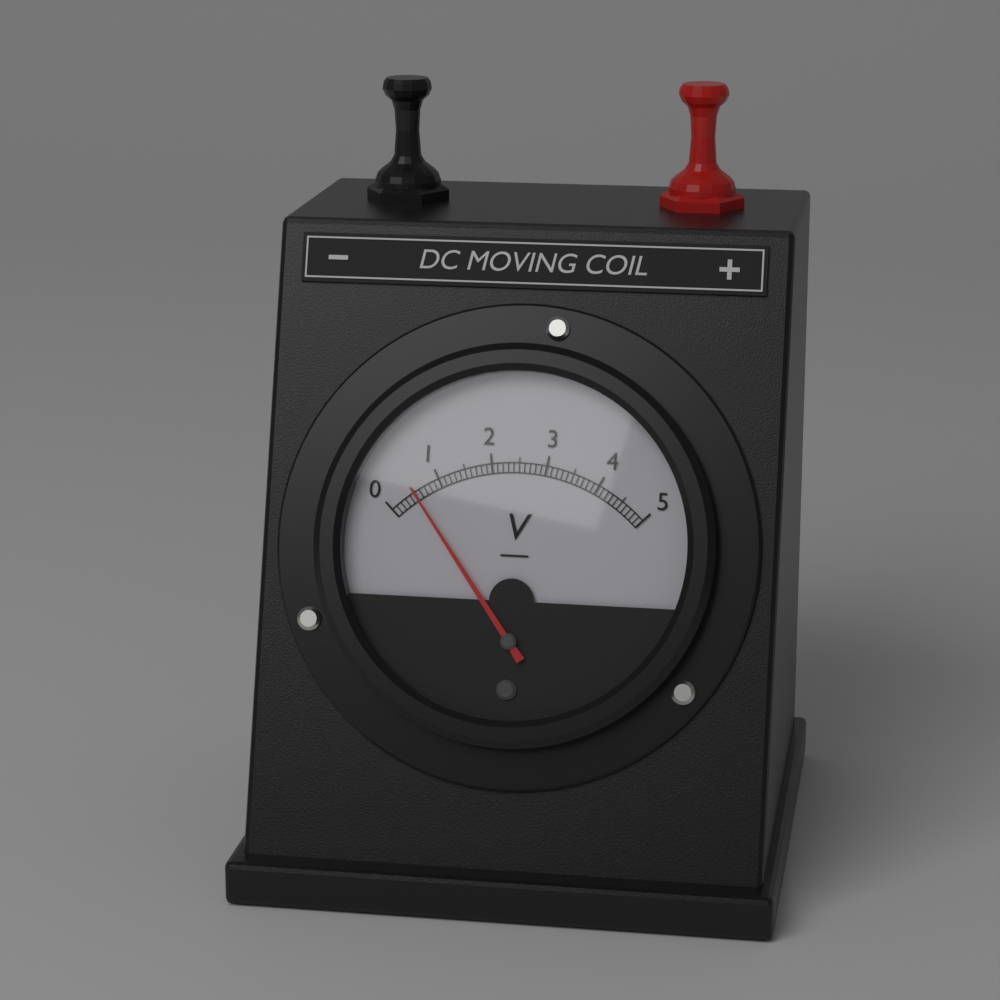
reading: 0.5 V
